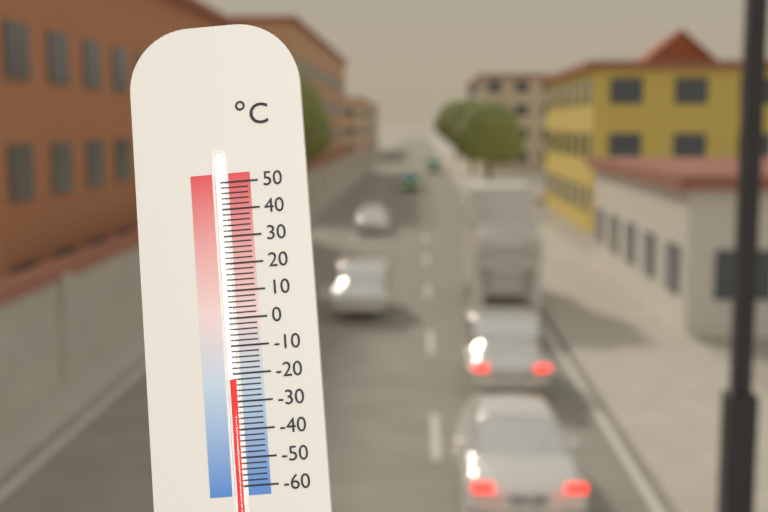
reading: -22 °C
